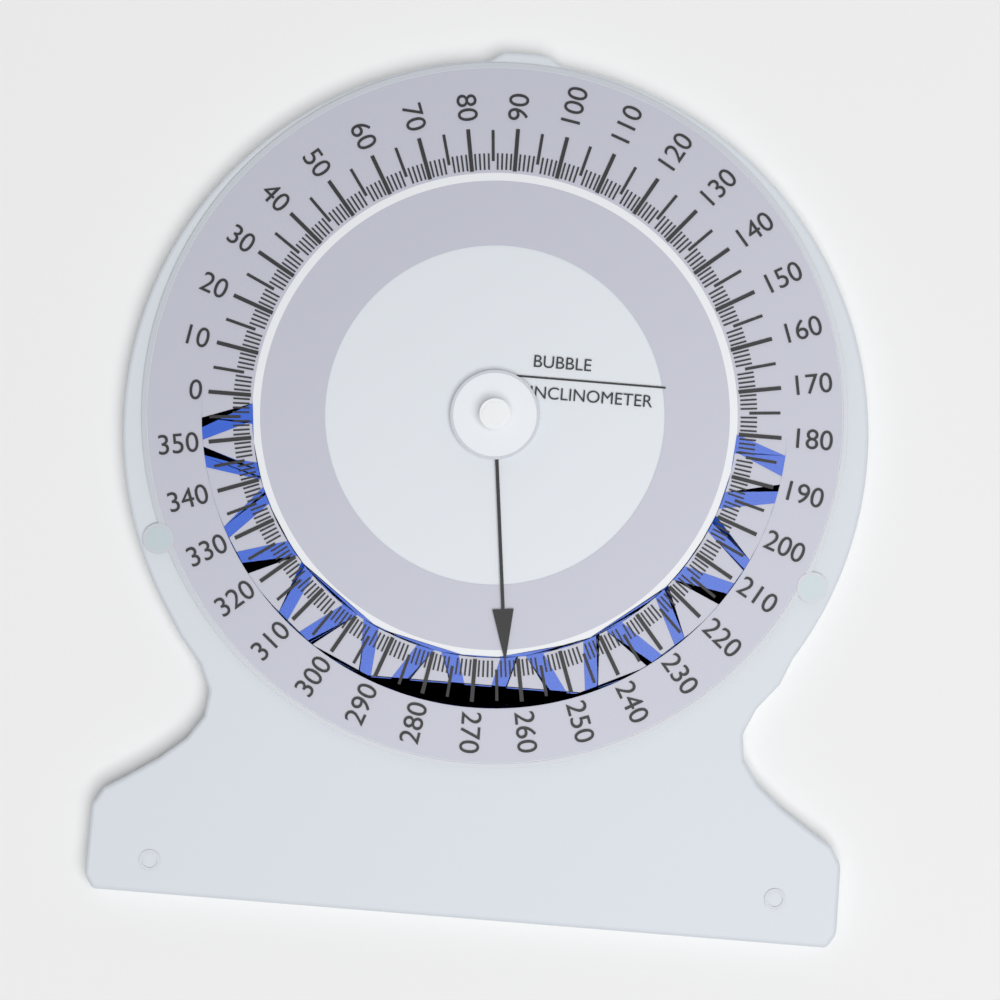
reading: 263 (no unit)
